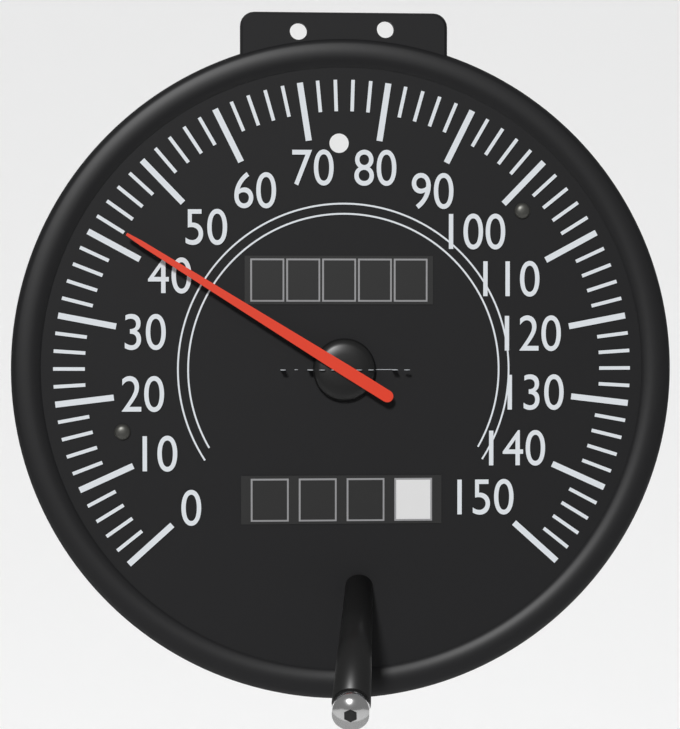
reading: 42 mph
